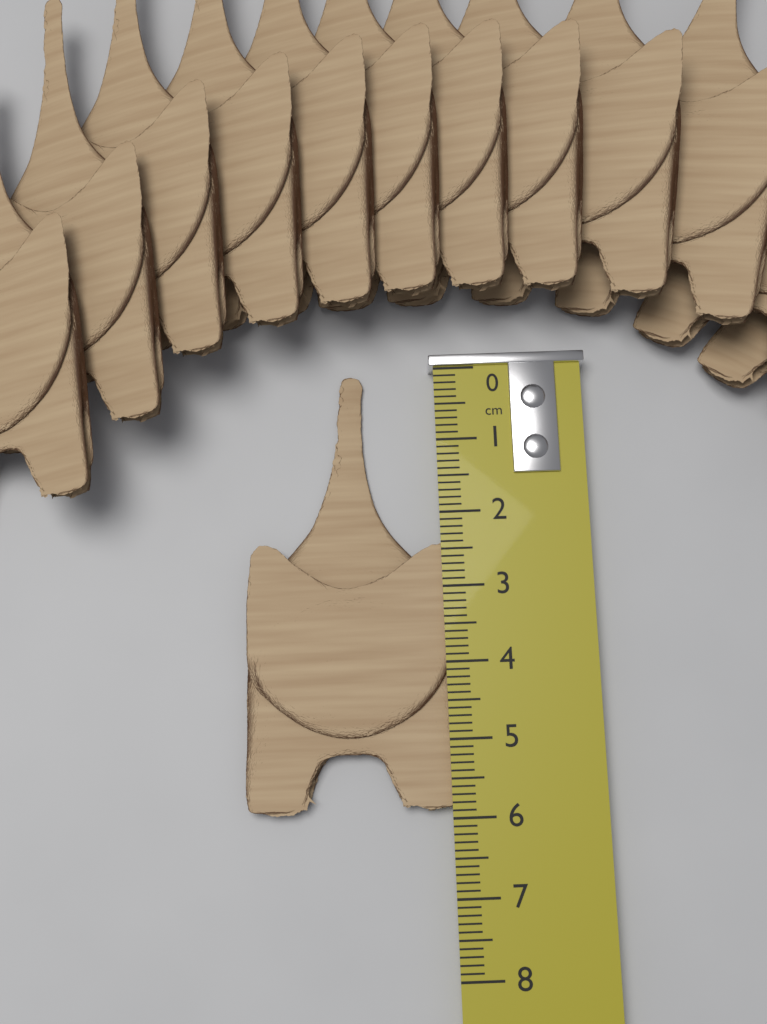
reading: 5.9 cm
